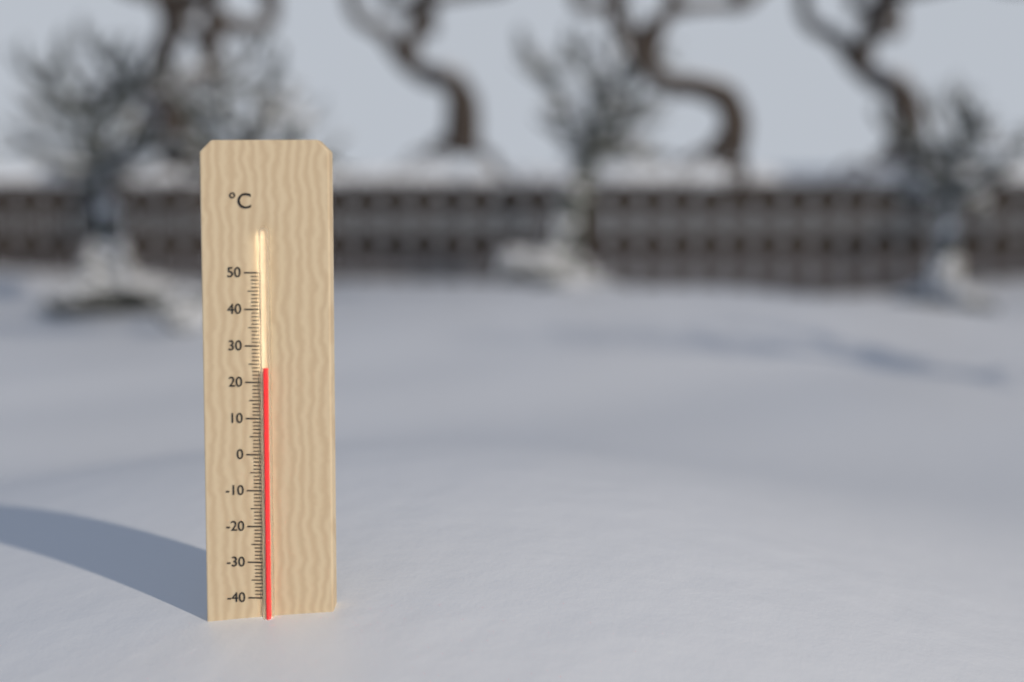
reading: 24 °C
